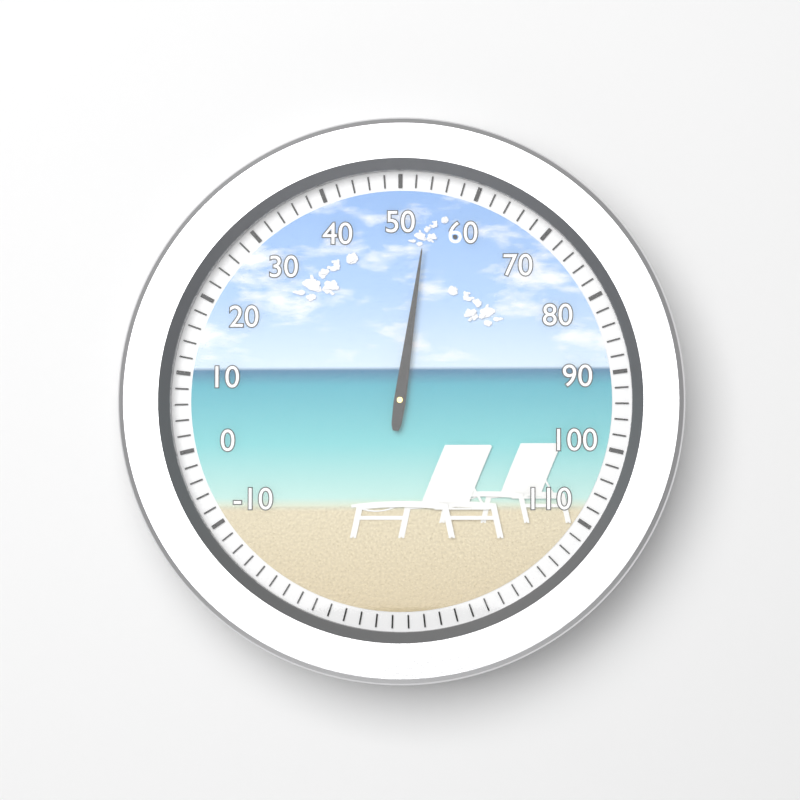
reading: 54 (no unit)
